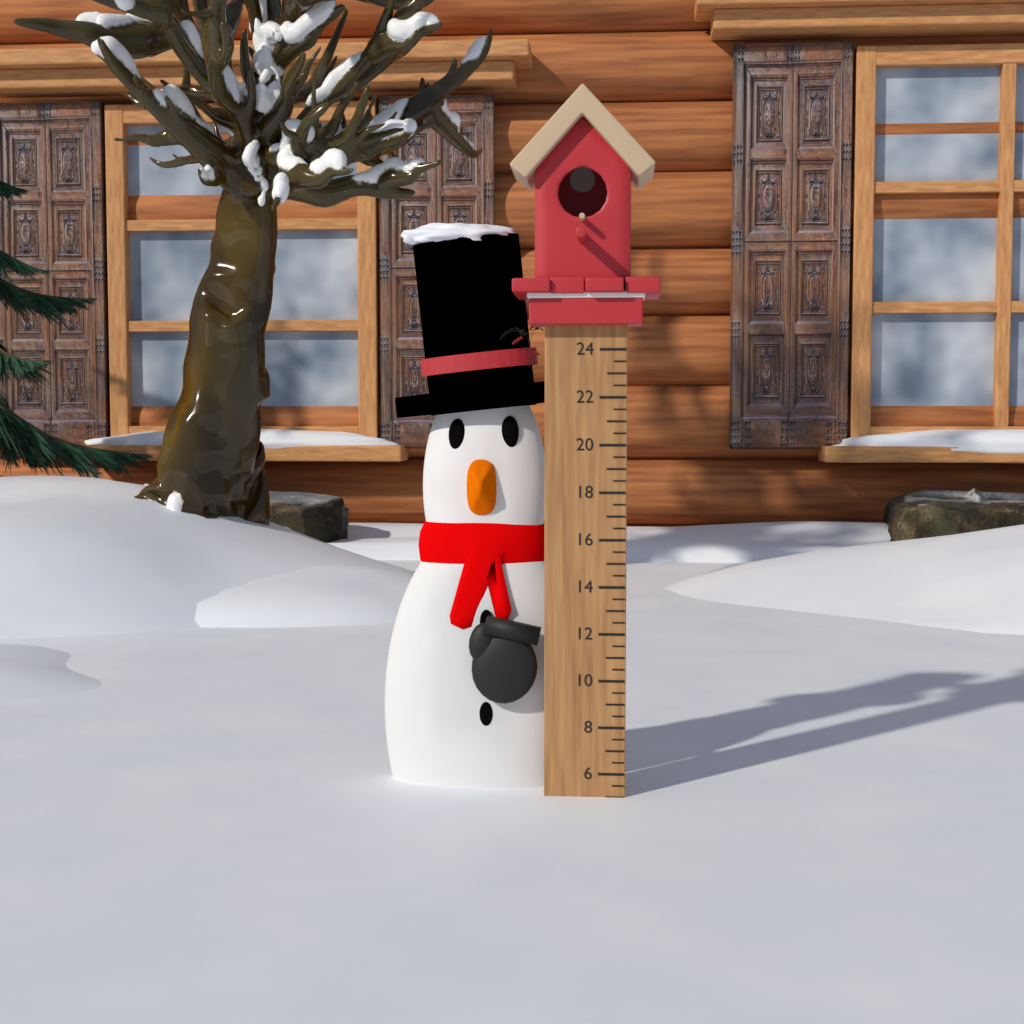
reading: 5.0 (no unit)
